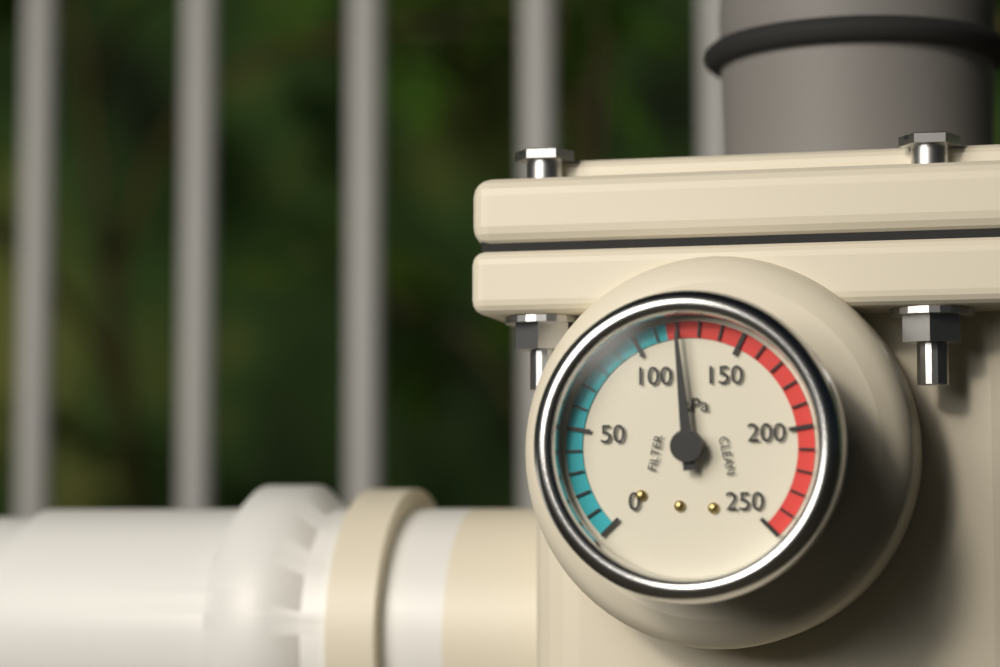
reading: 120 kPa
